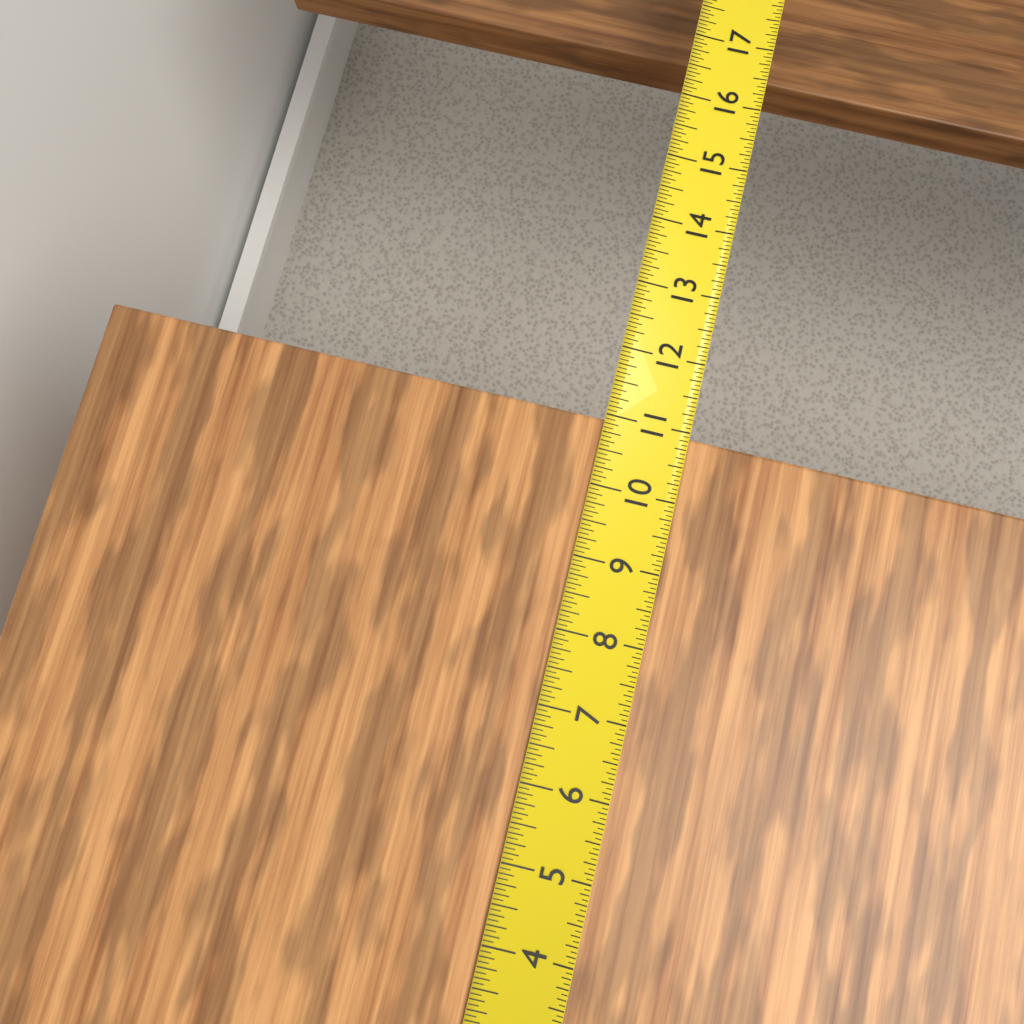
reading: 10.9375 in
